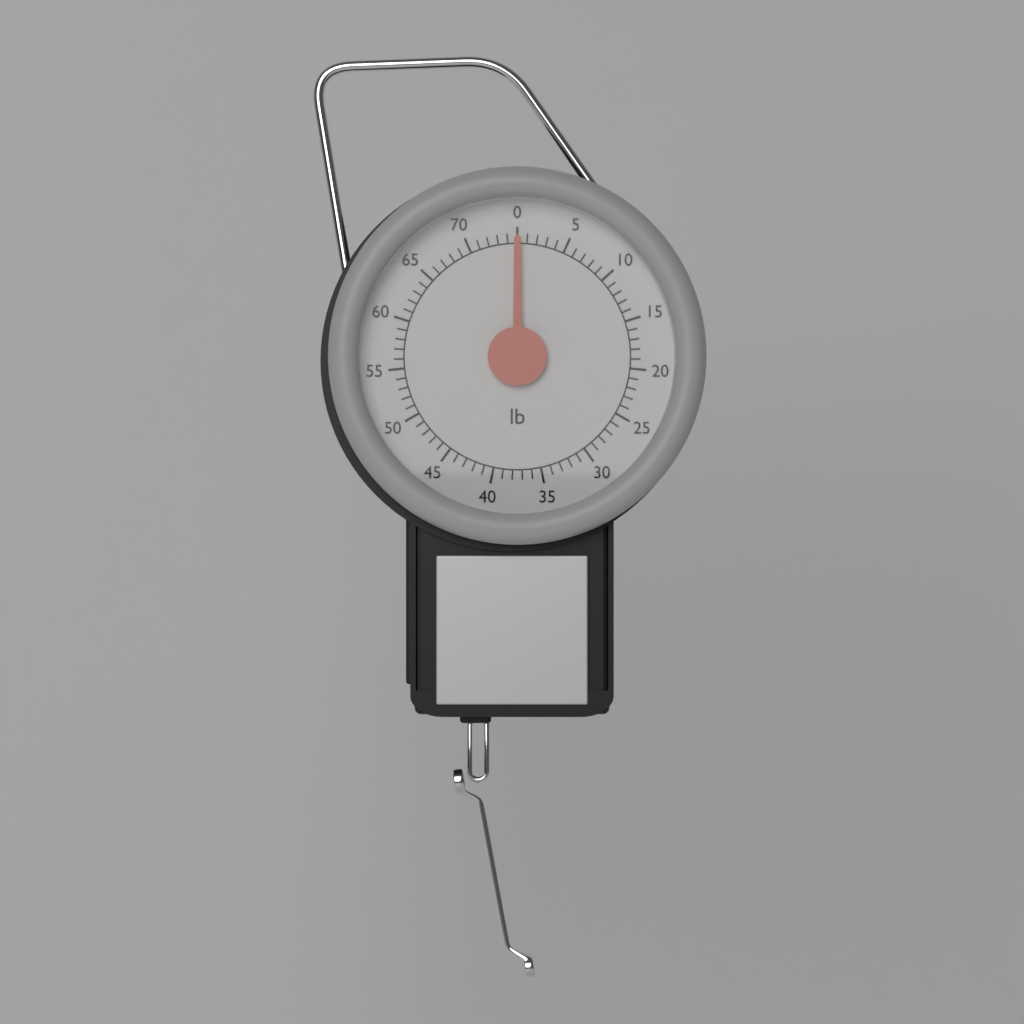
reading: 0 lb
